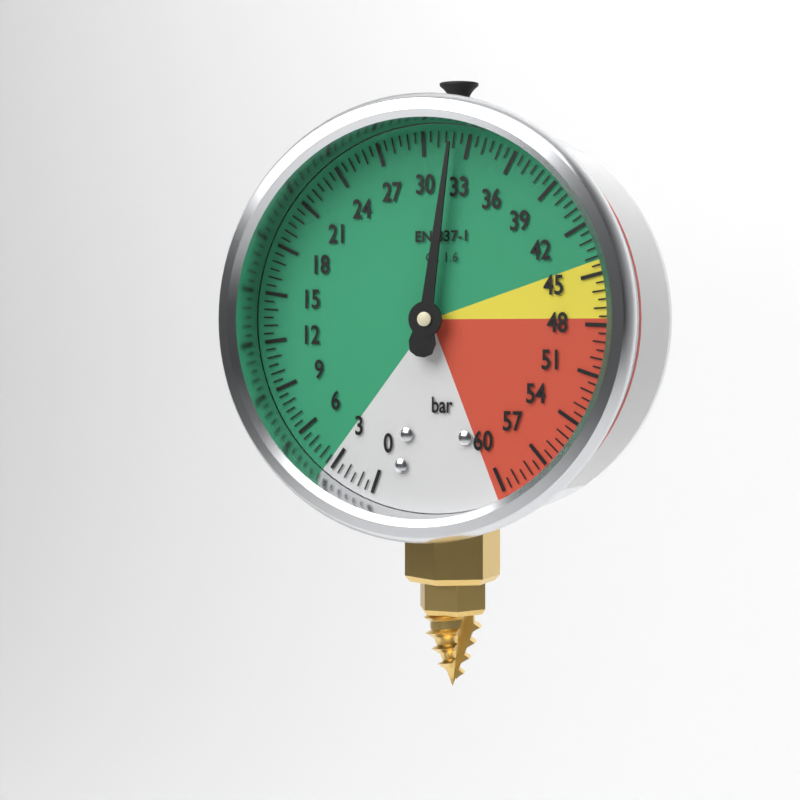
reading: 32.0 bar
